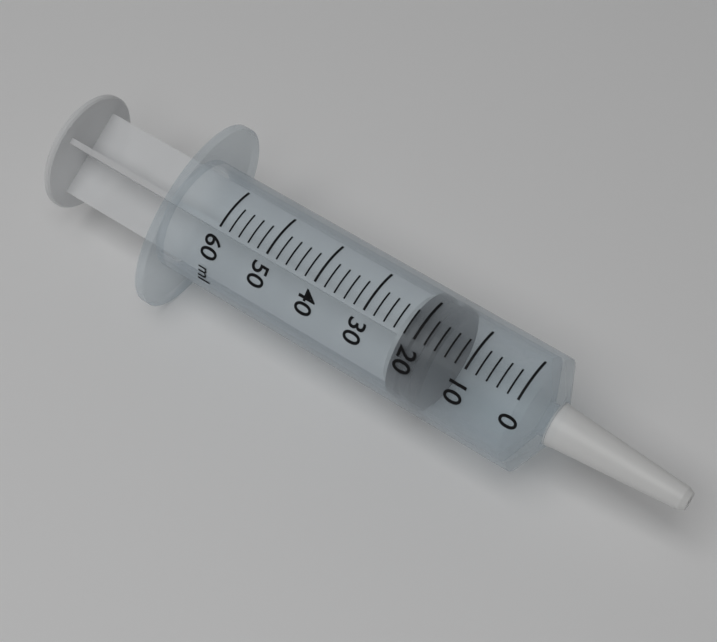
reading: 16 ml
